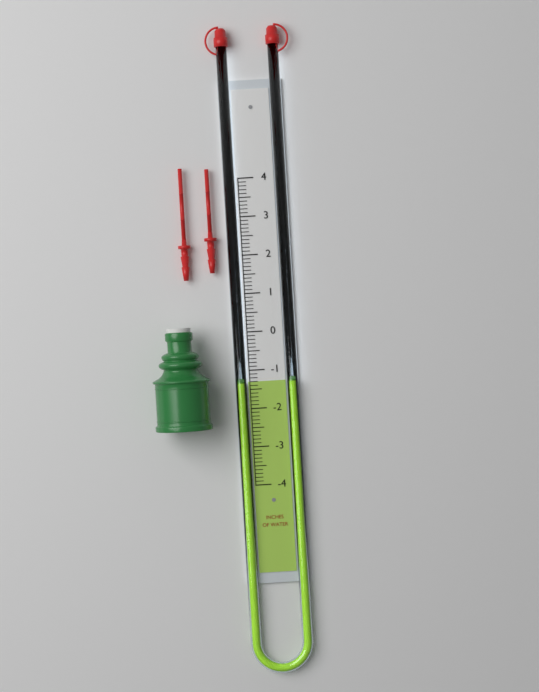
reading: -1.3 in
